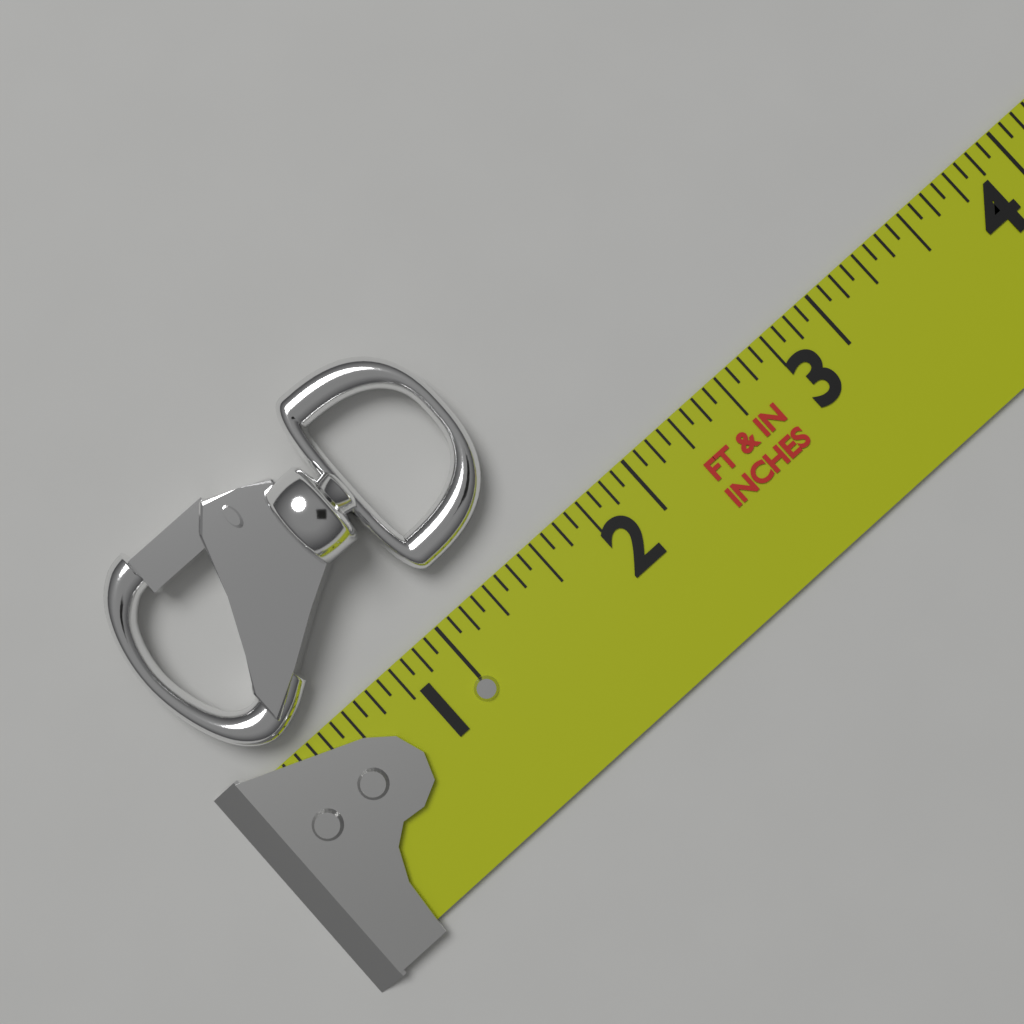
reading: 1.6250 in
